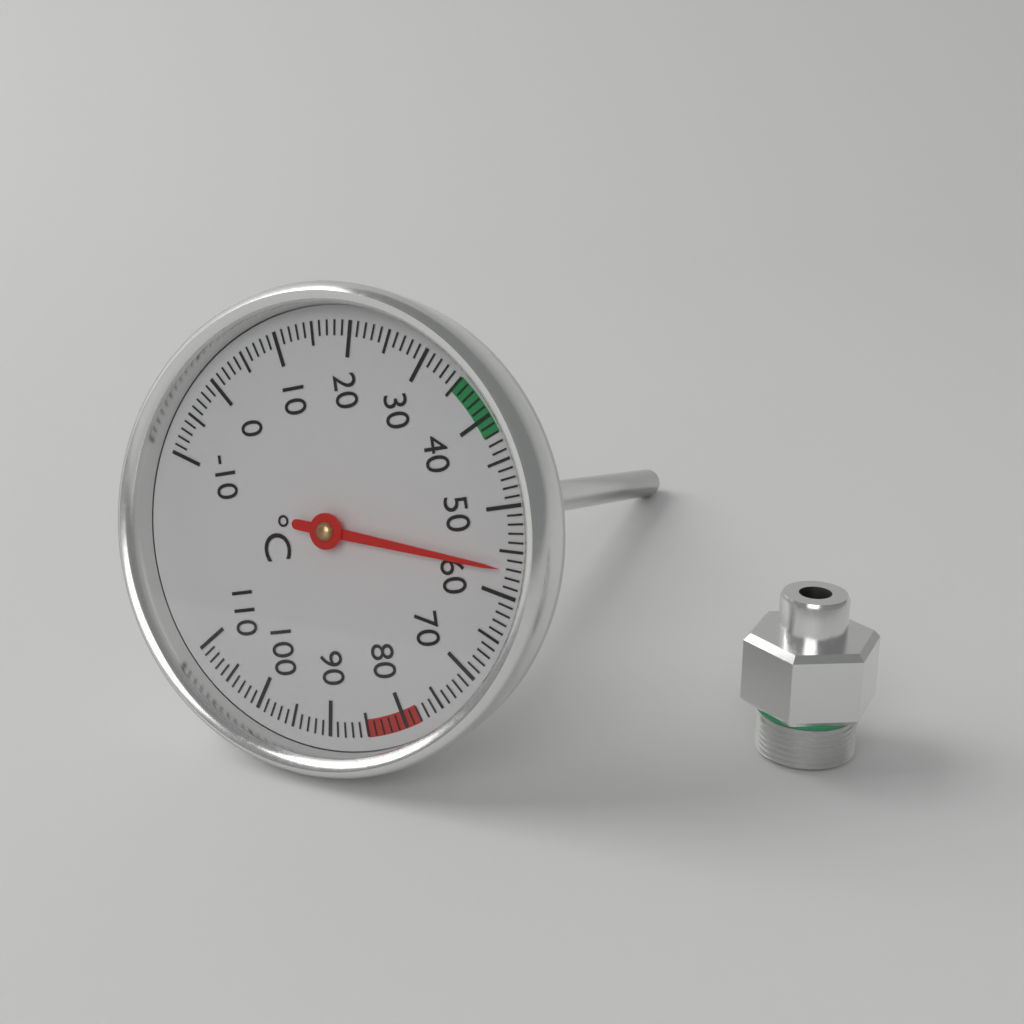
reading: 57 °C
